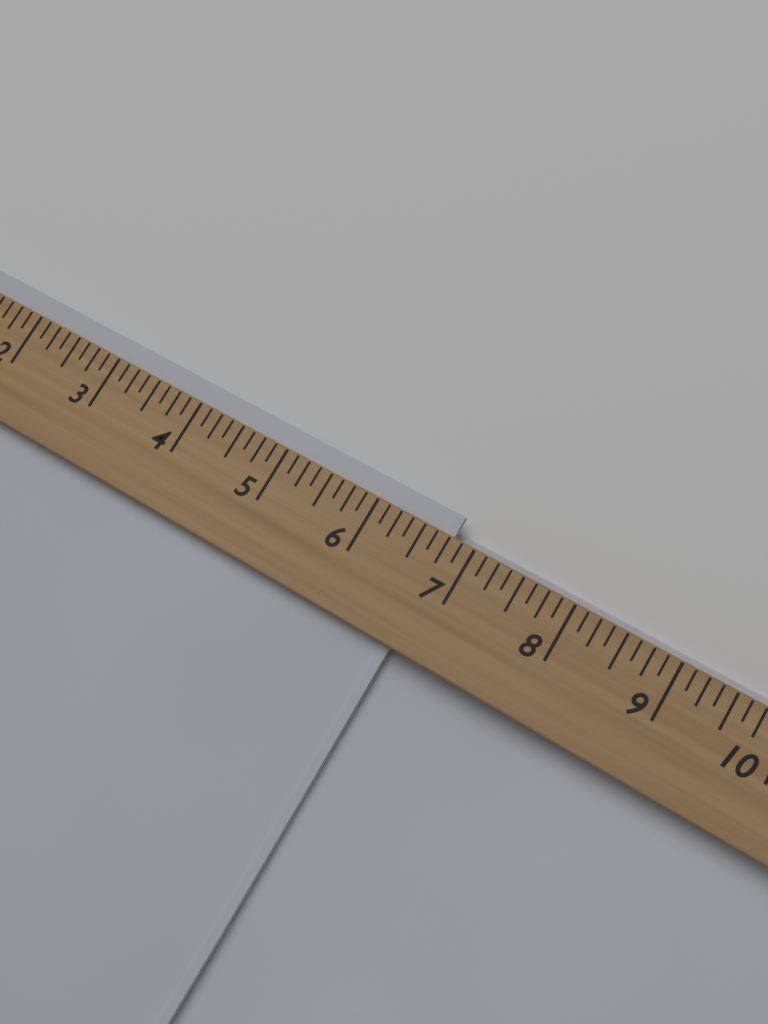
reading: 6.750 (no unit)
